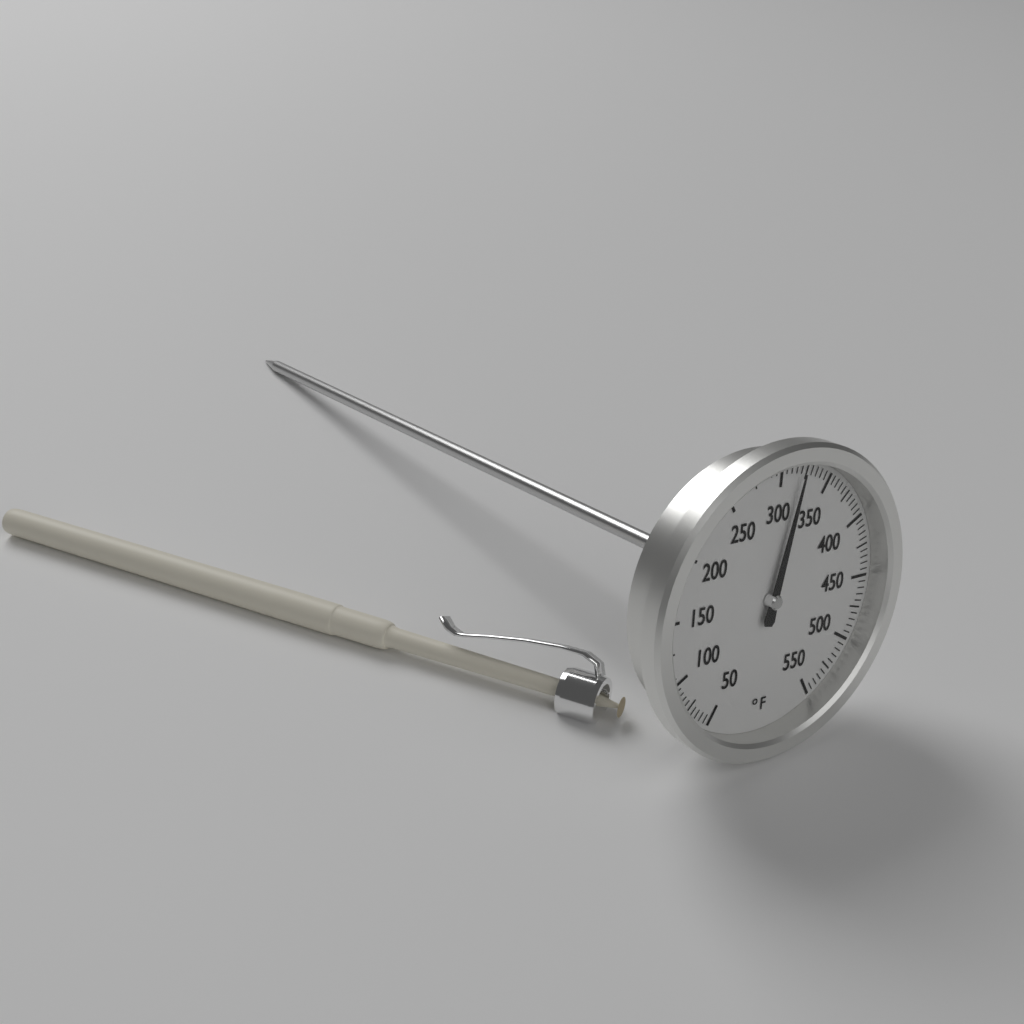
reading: 320 °F
